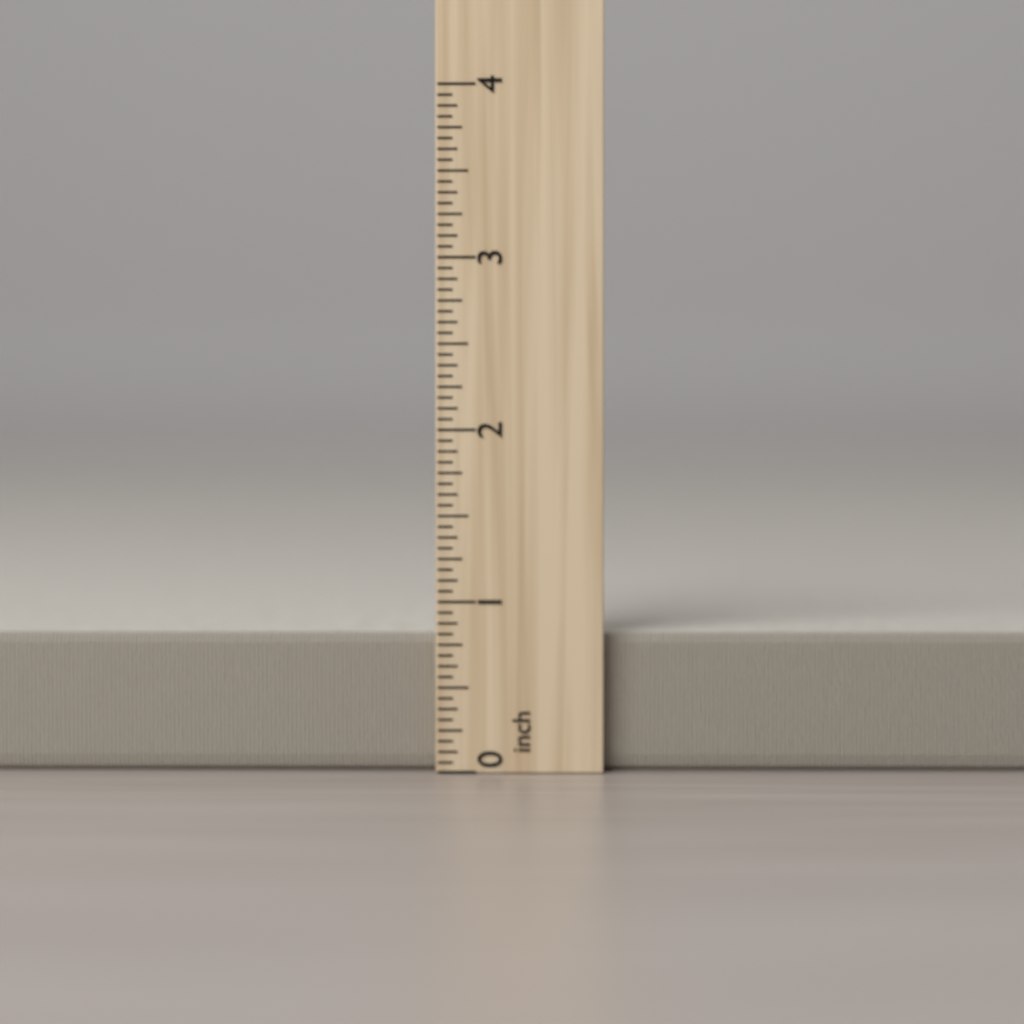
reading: 0.8125 inch
